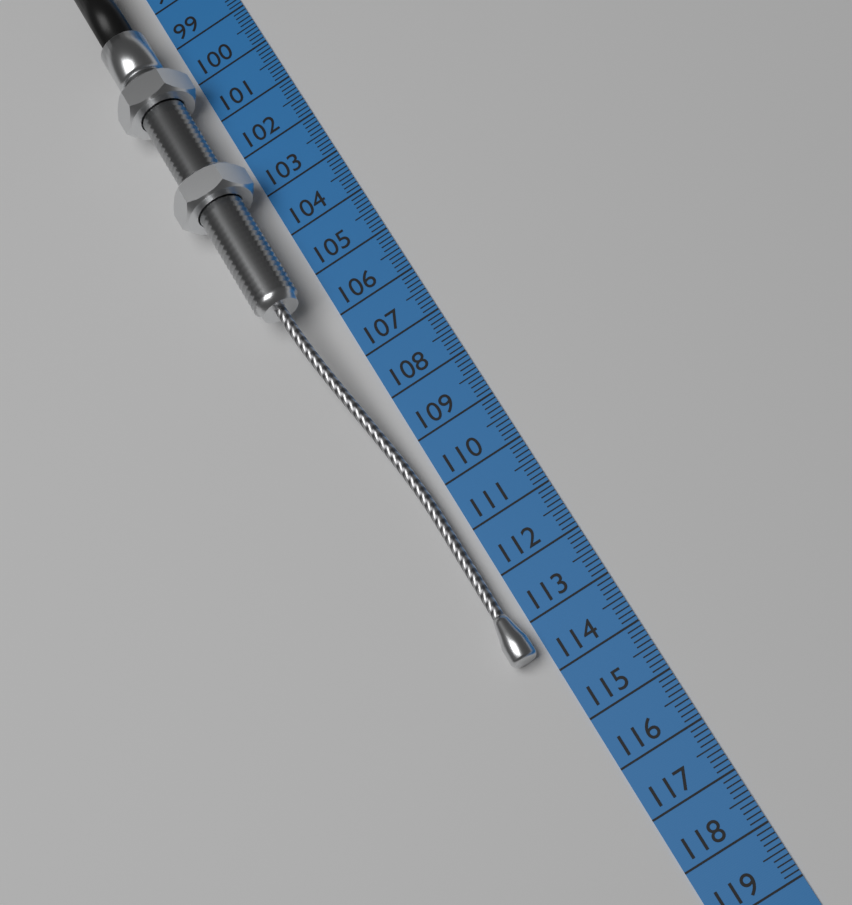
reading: 113.6 cm
